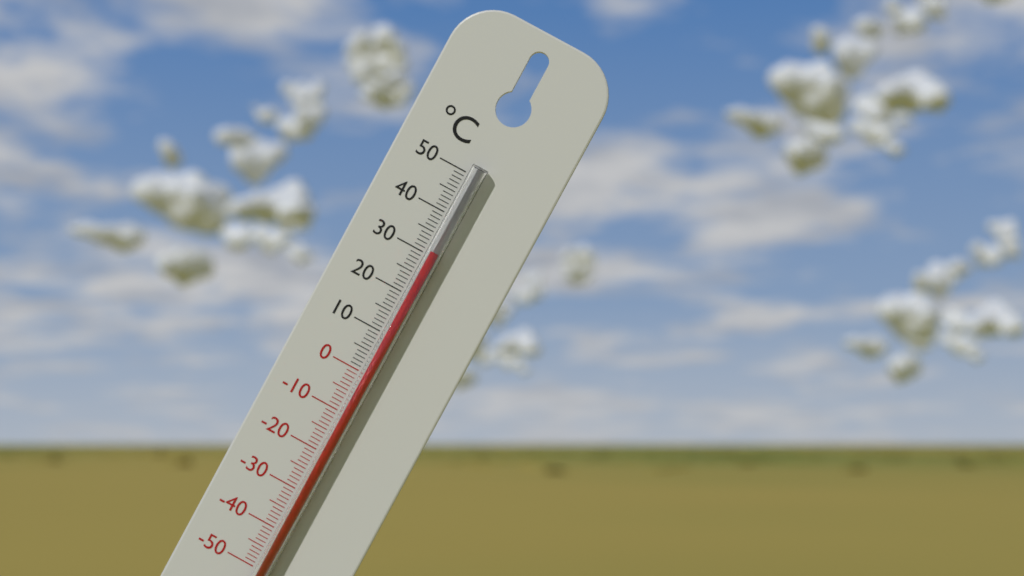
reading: 31 °C
